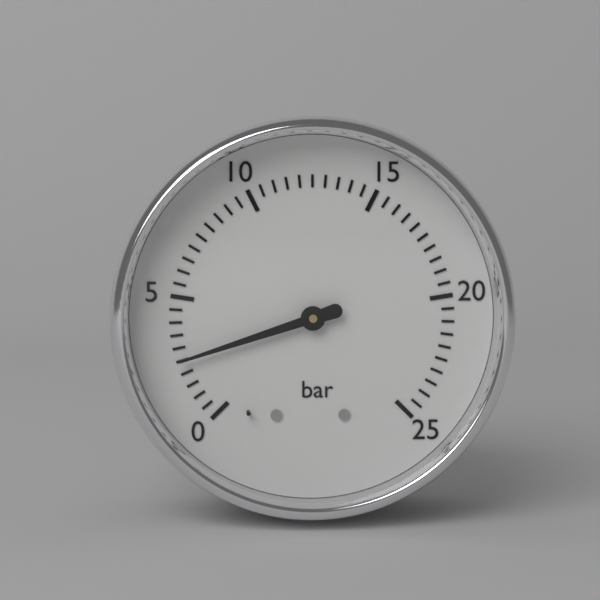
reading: 2.5 bar
